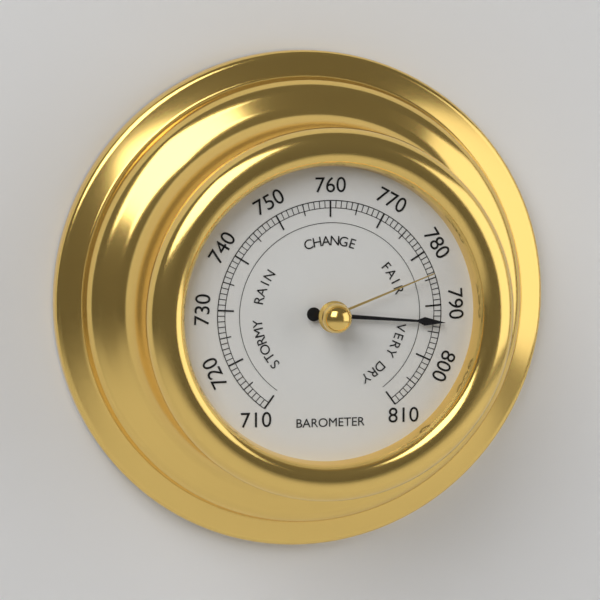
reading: 793 (no unit)
